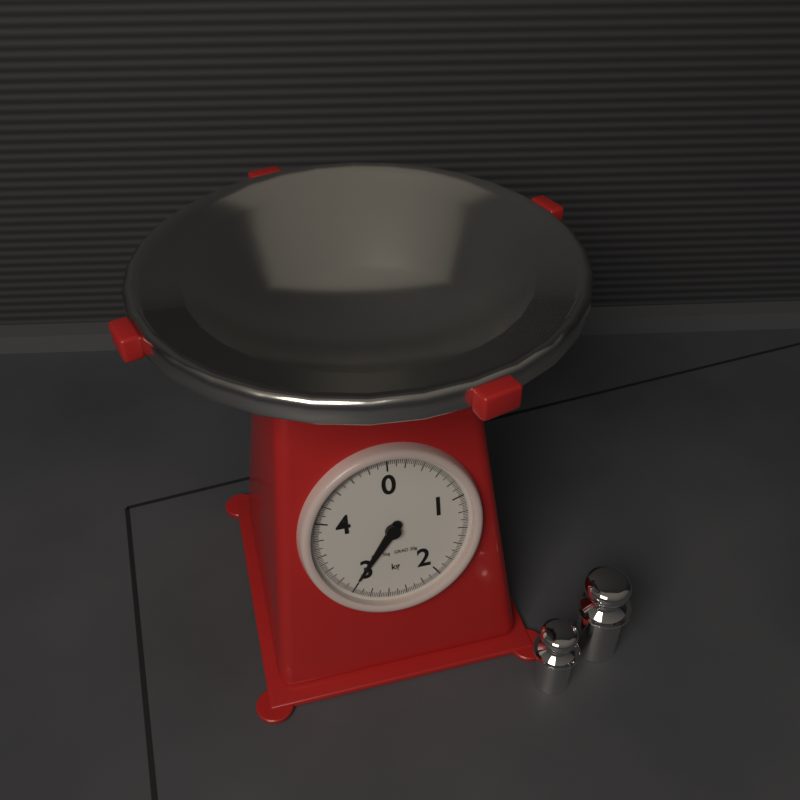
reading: 3.02 kg
